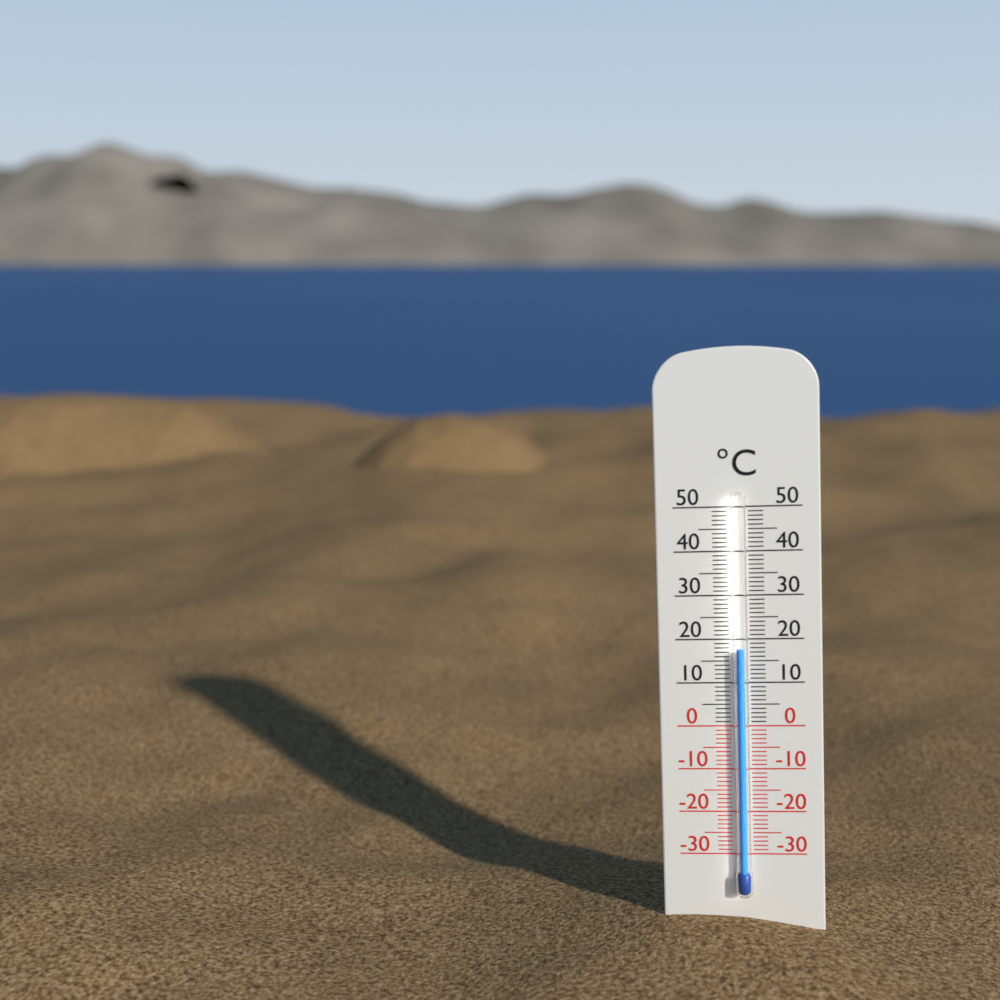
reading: 18 °C
